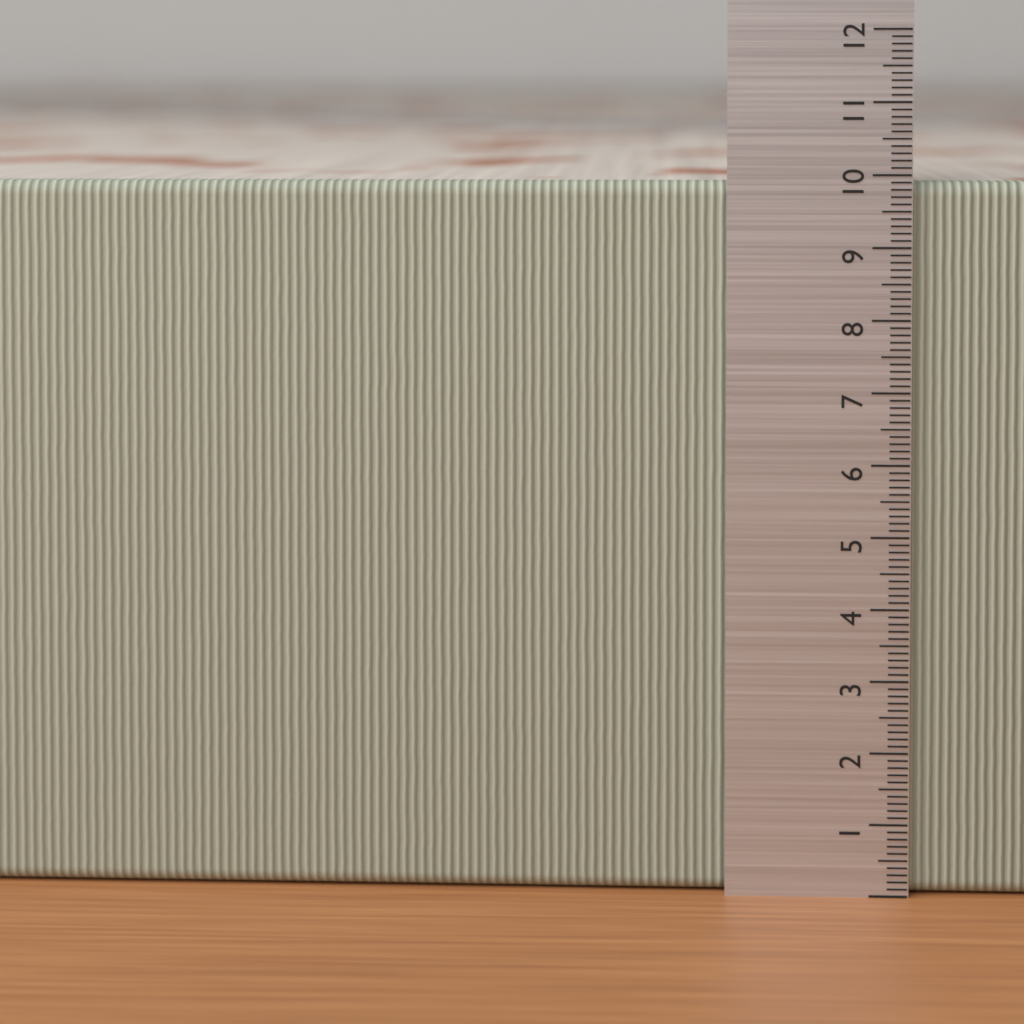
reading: 9.9 (no unit)
